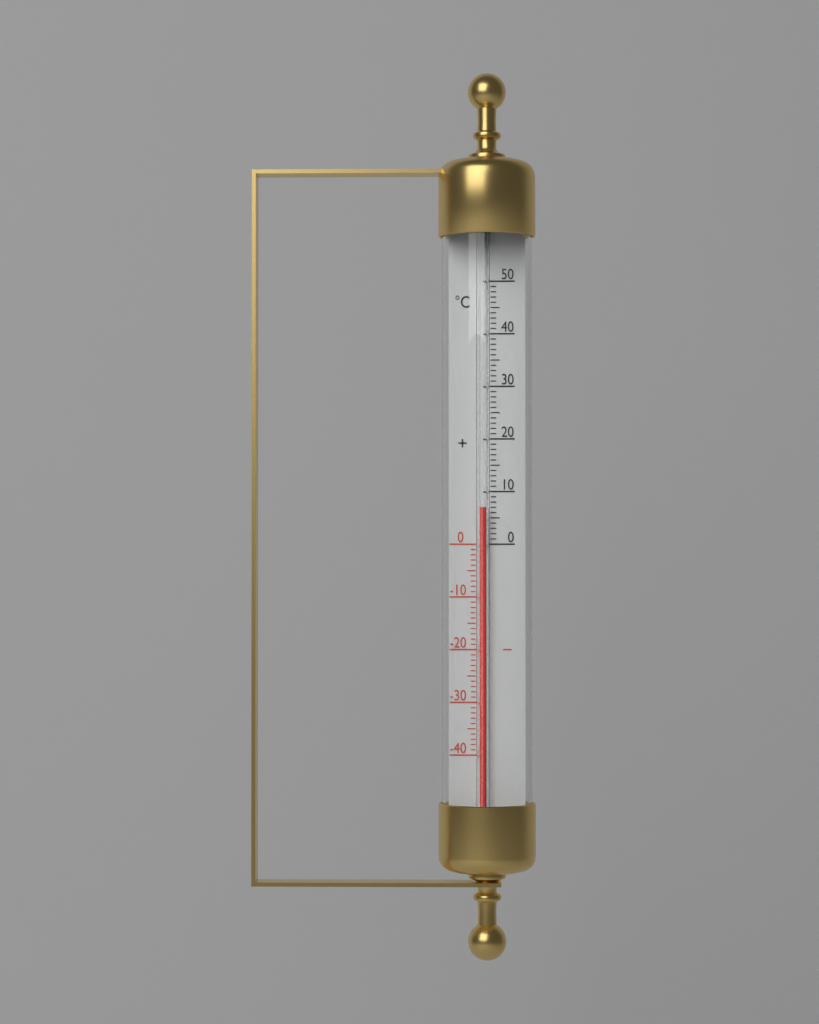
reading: 7 °C
